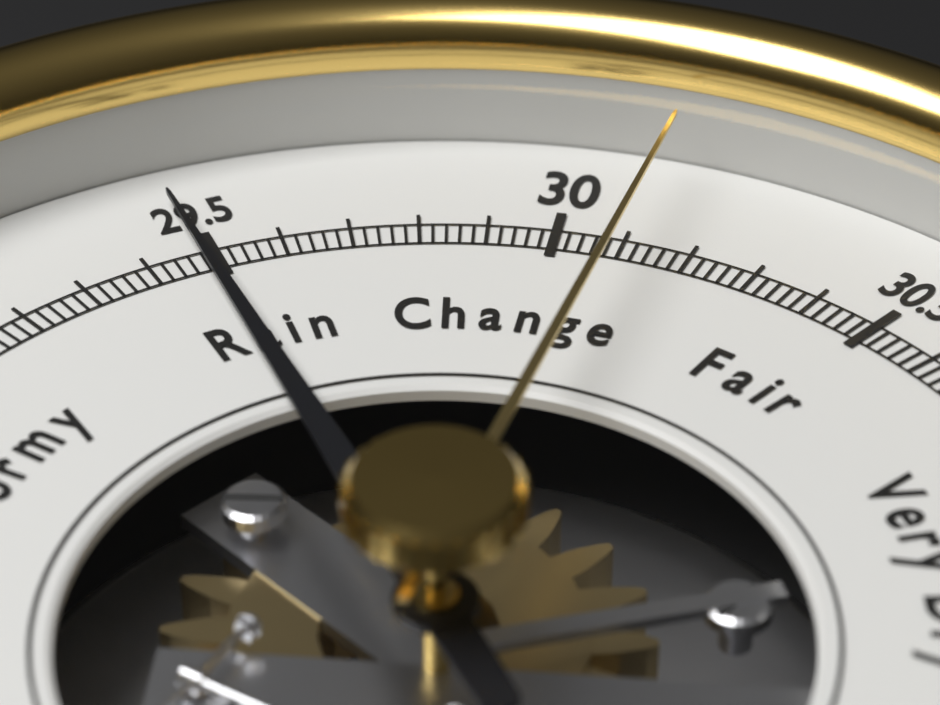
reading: 29.48 inHg
